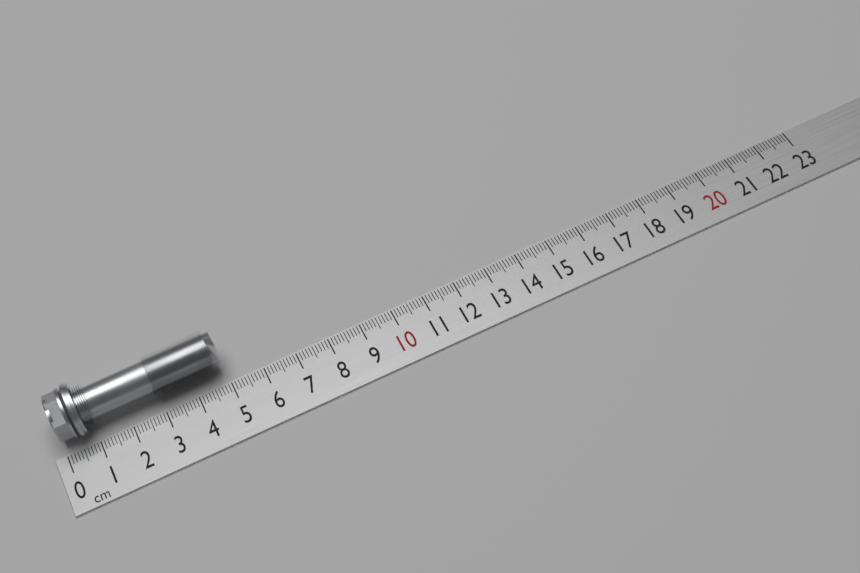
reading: 5.0 cm
